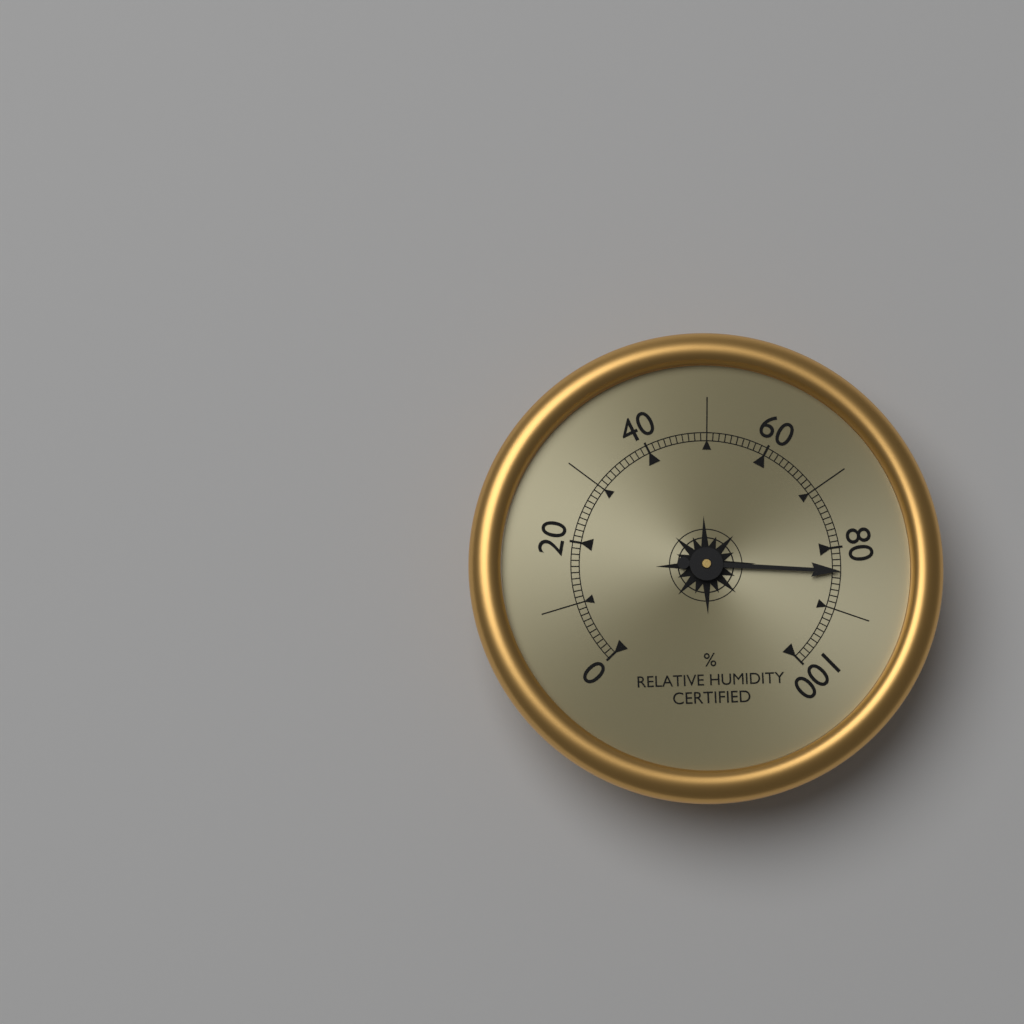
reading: 84 %
